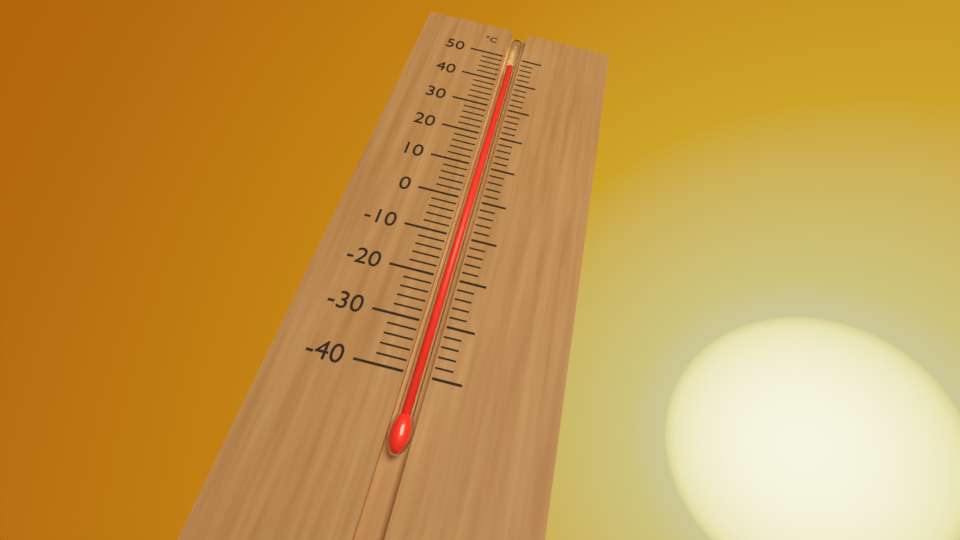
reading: 46 °C
